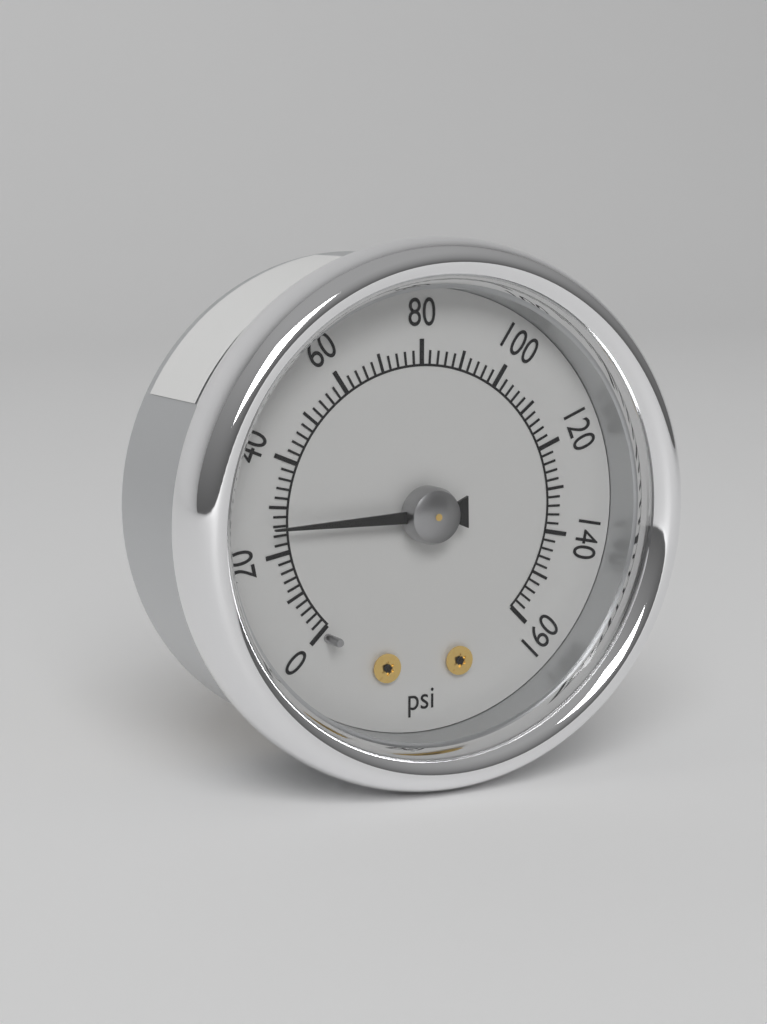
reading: 26 psi
